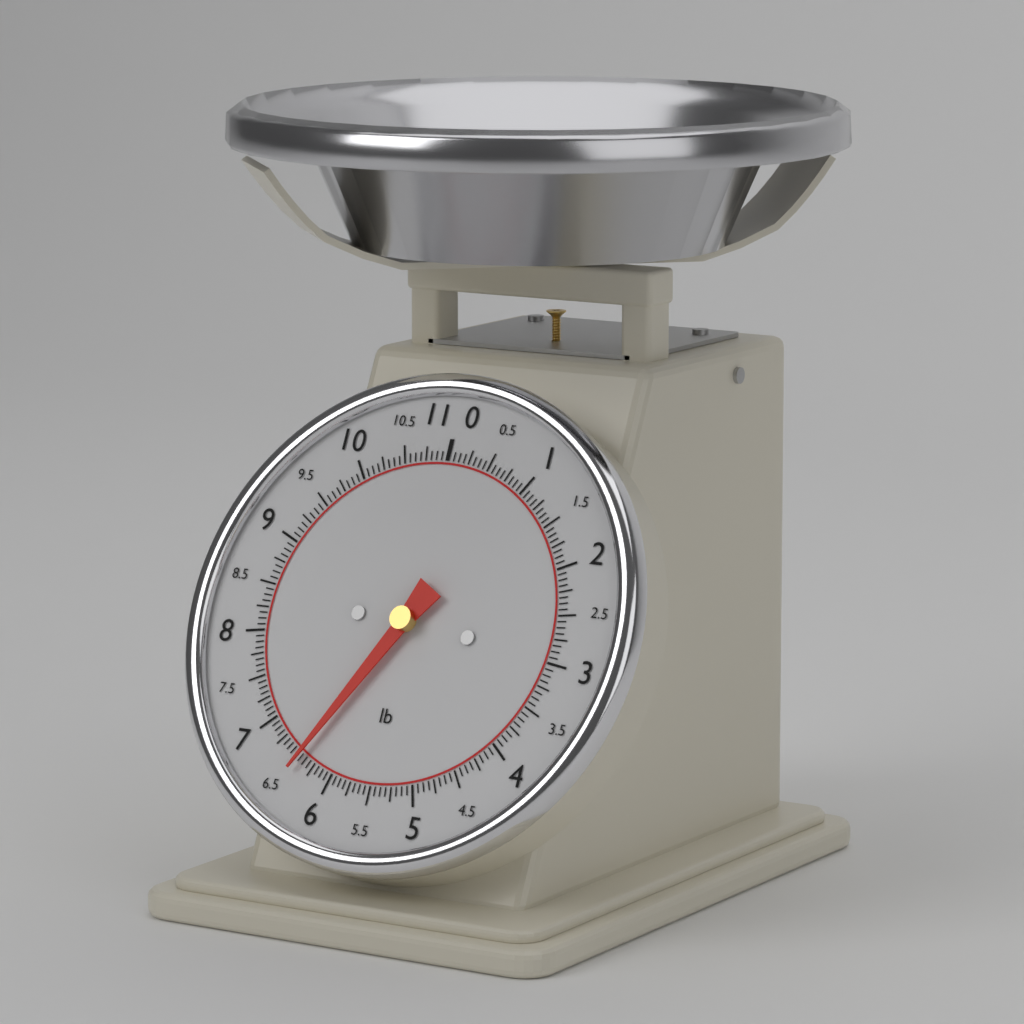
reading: 6.4375 lb
